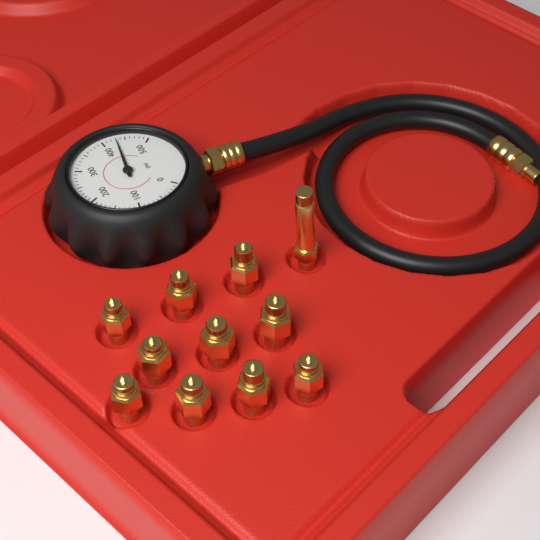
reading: 430 psi
